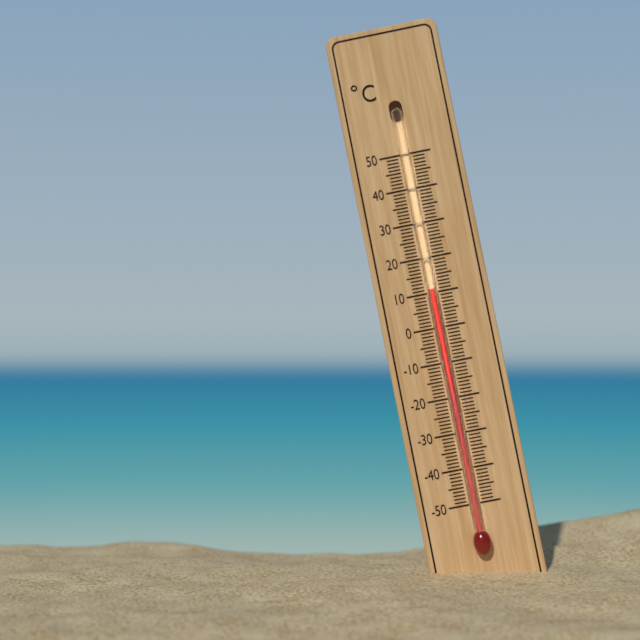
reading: 11 °C
